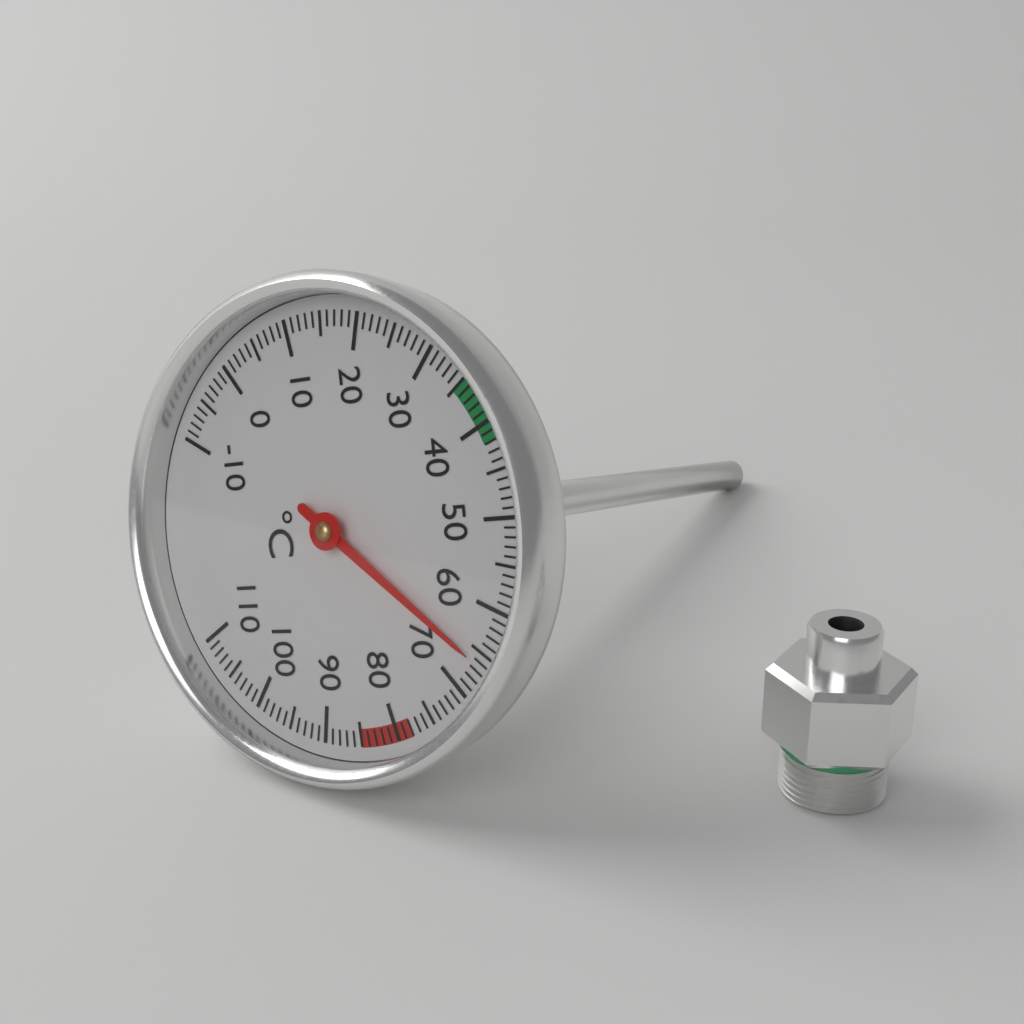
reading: 66 °C
